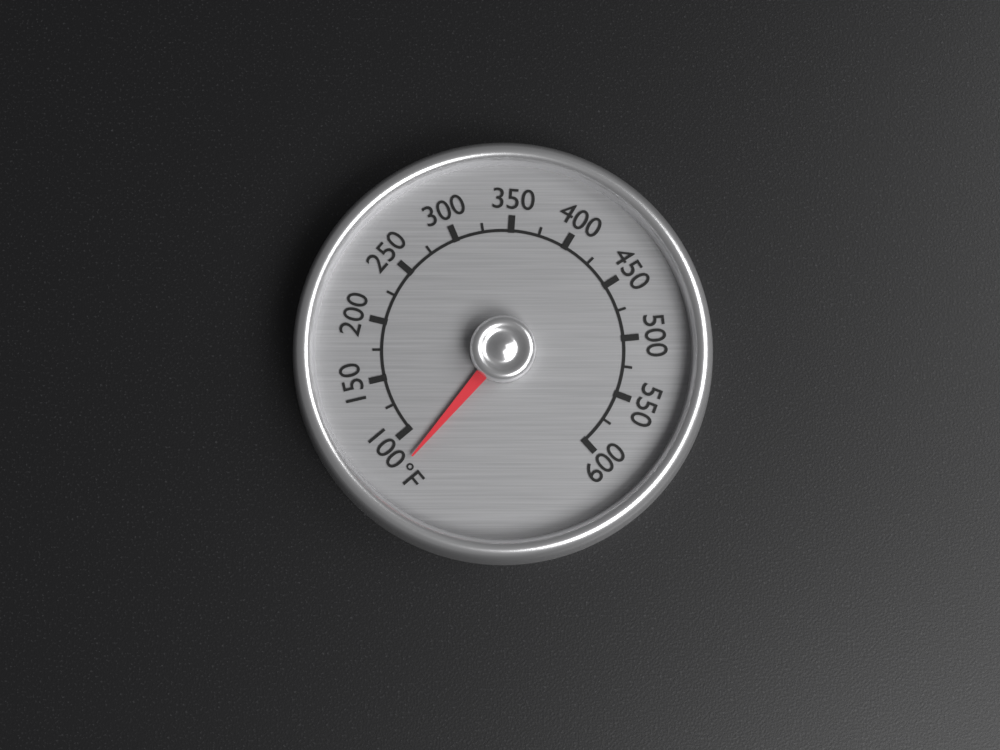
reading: 82 °F
